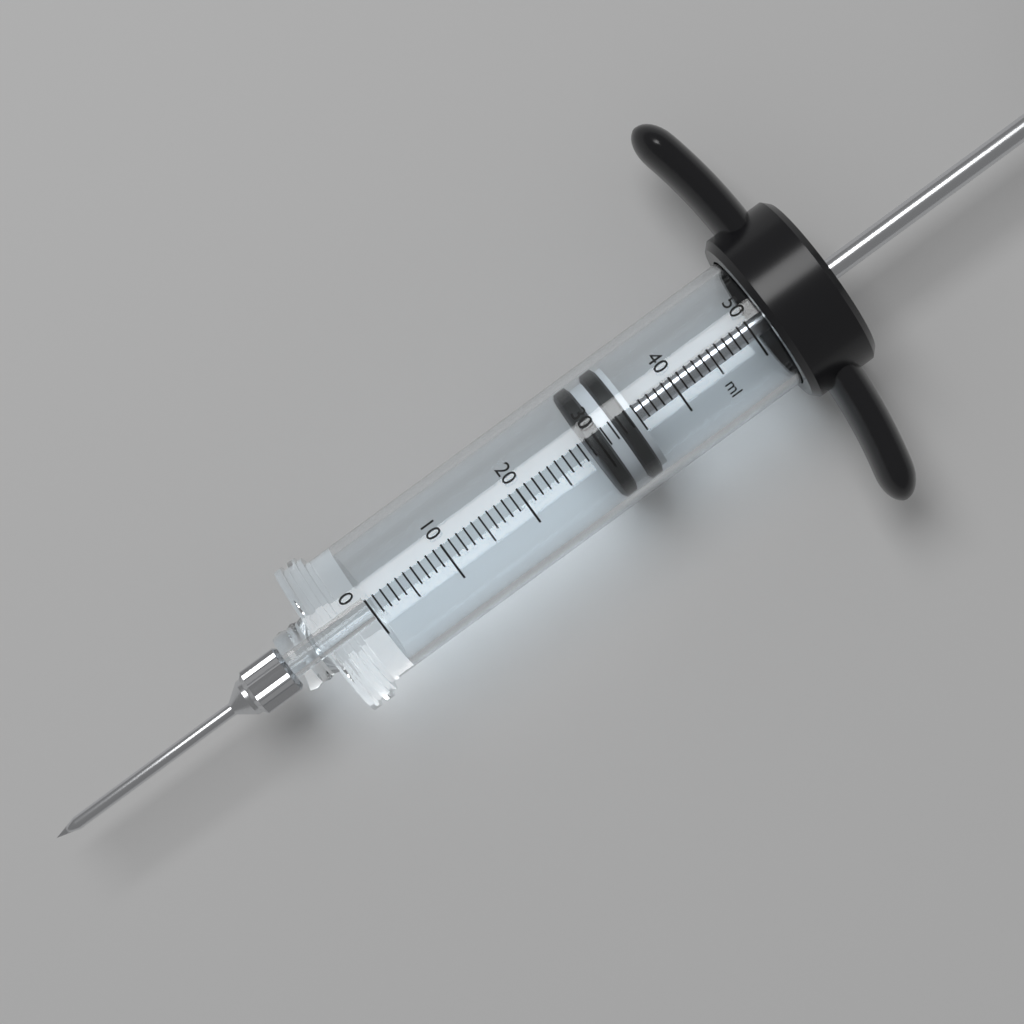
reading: 29 ml
